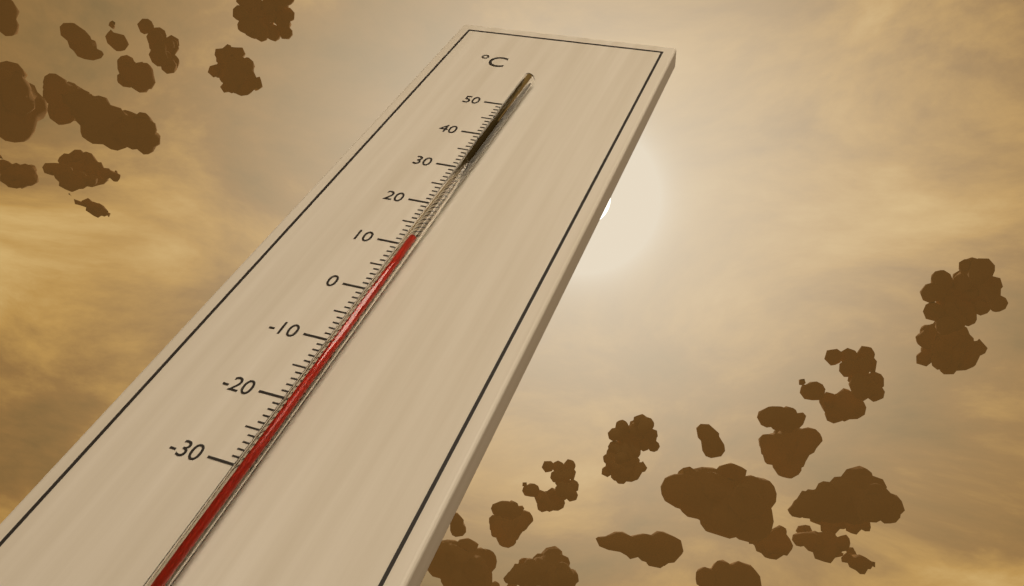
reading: 10 °C
